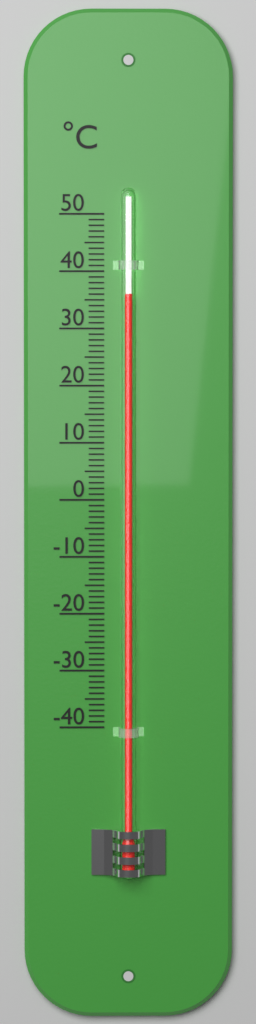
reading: 36 °C
